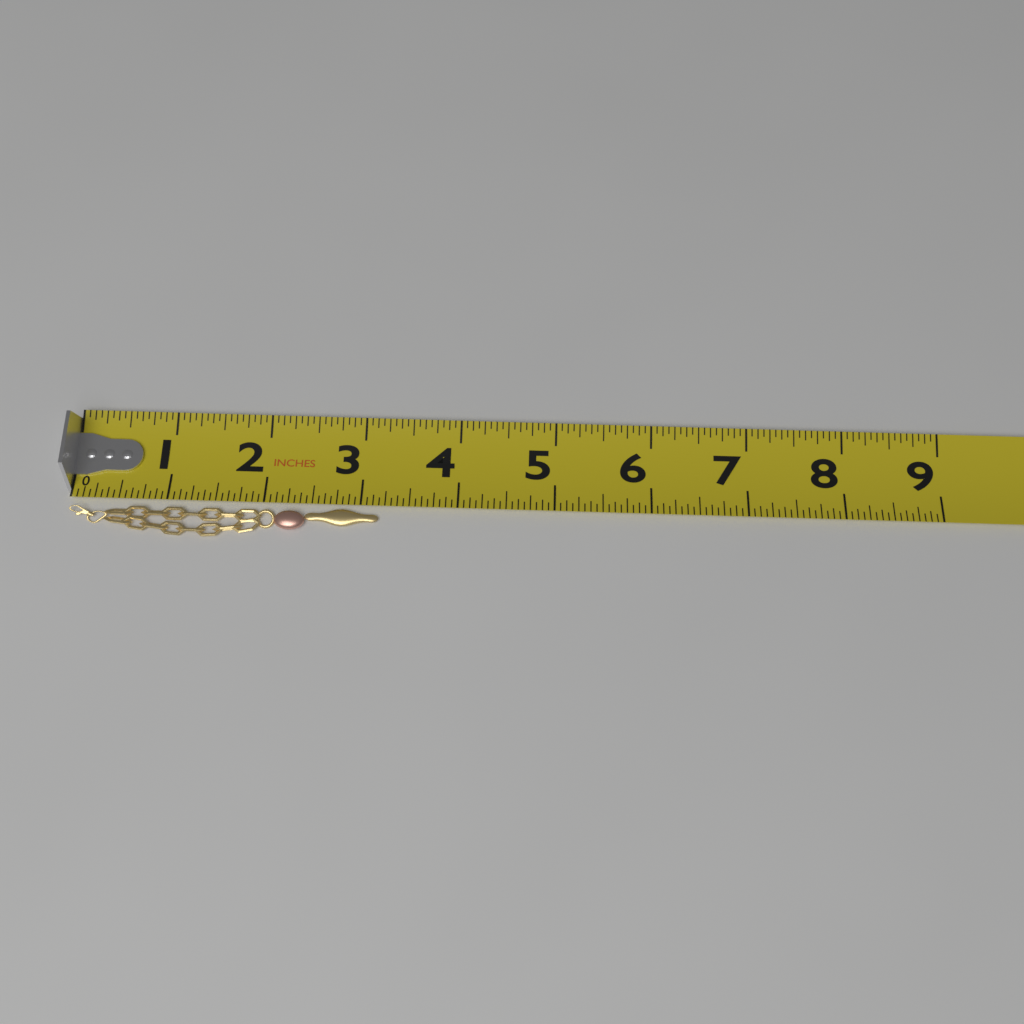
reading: 3.1875 in
